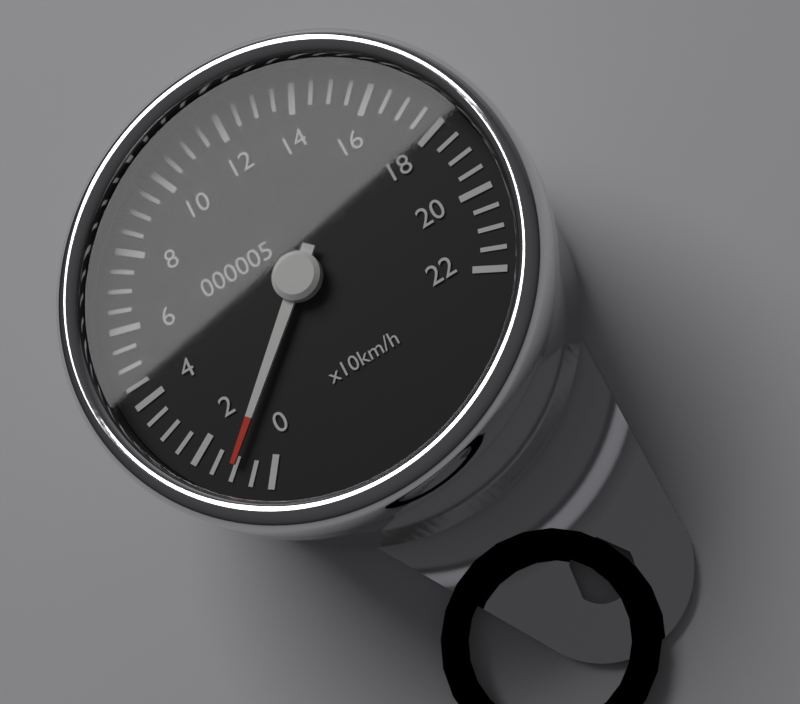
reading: 10 km/h
